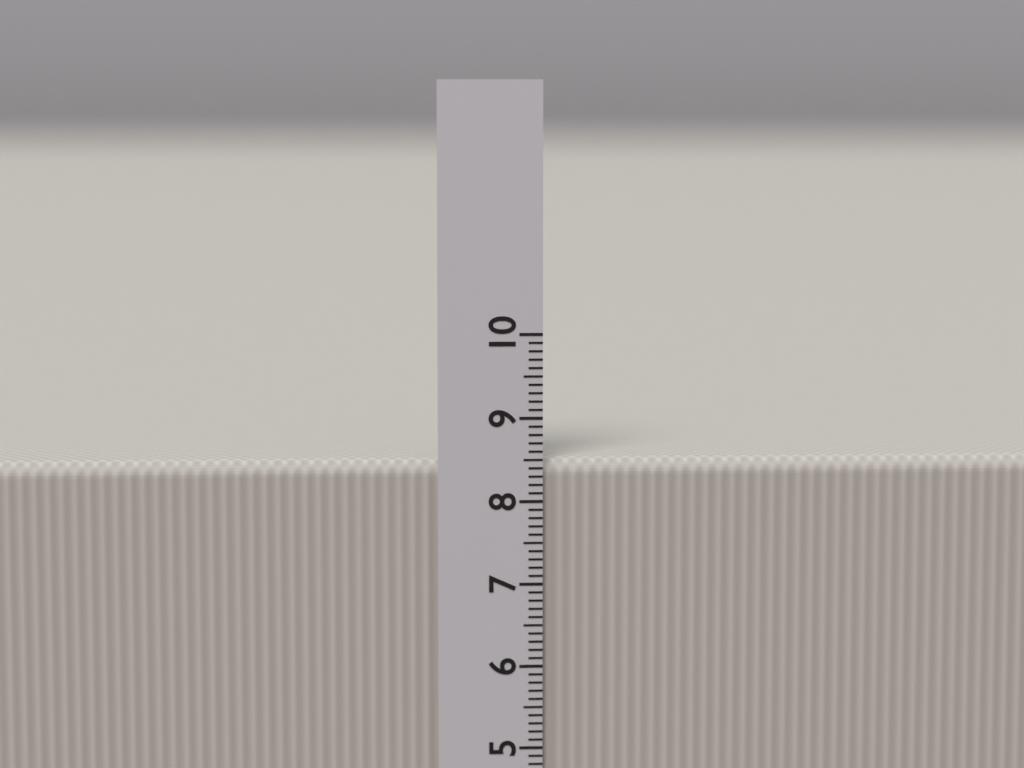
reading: 8.5 cm
